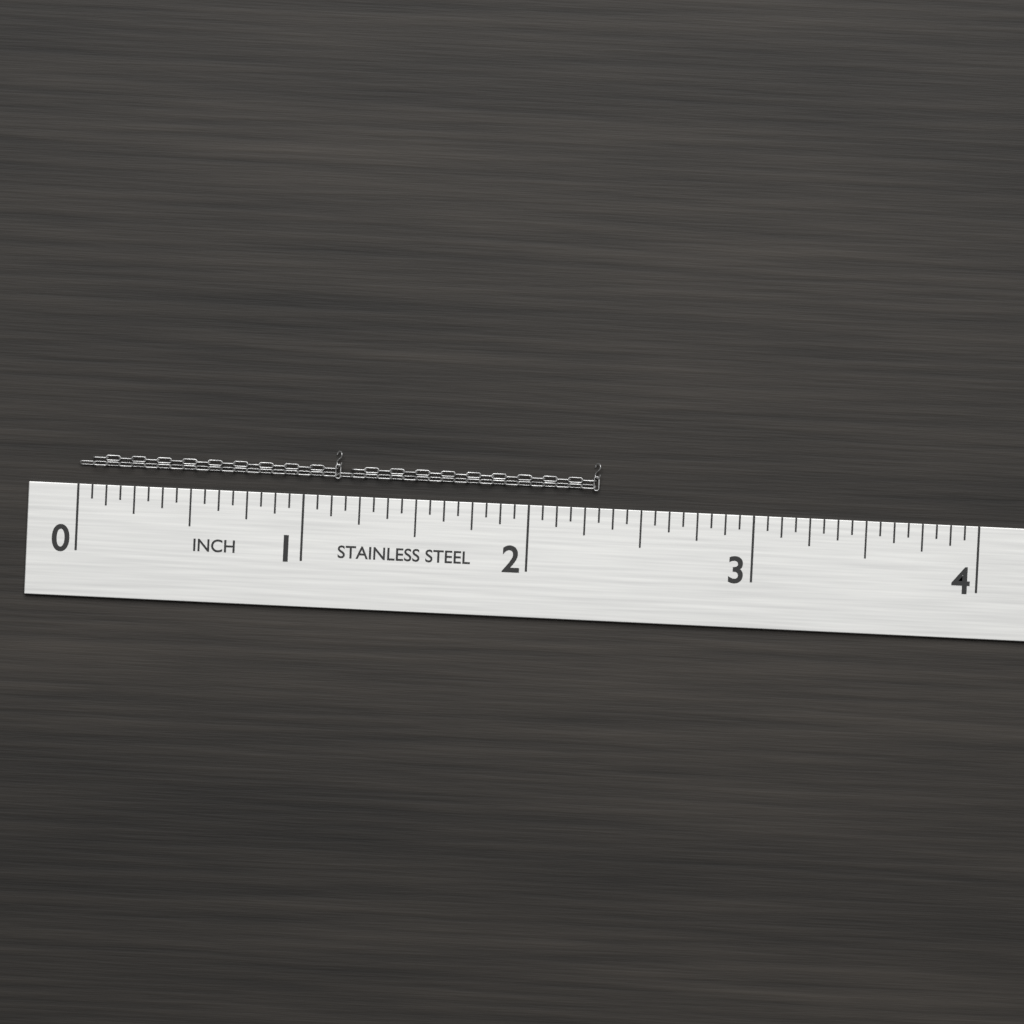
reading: 2.3125 in
